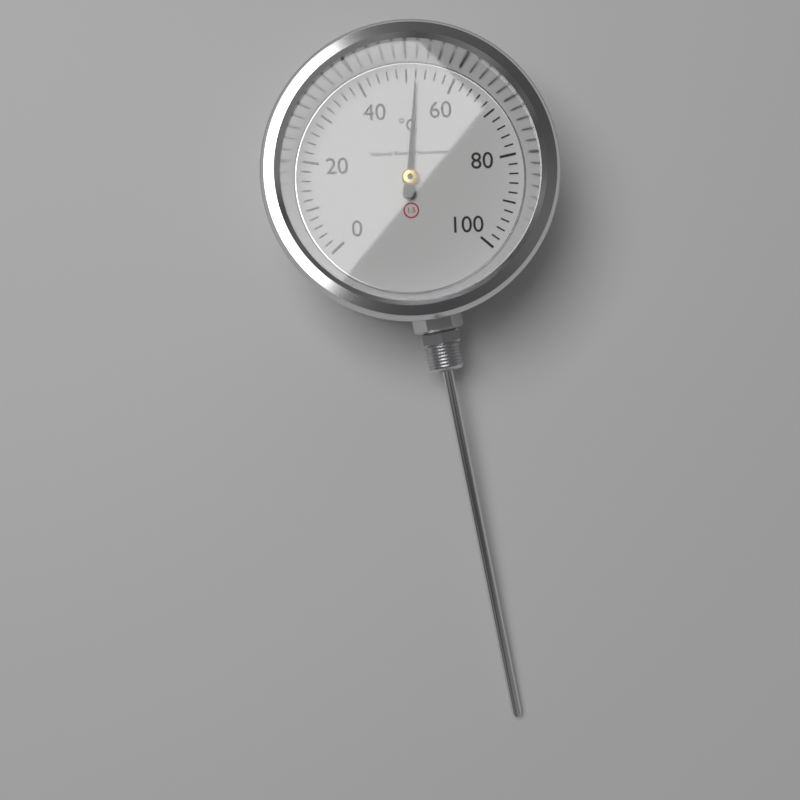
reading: 52 °C
